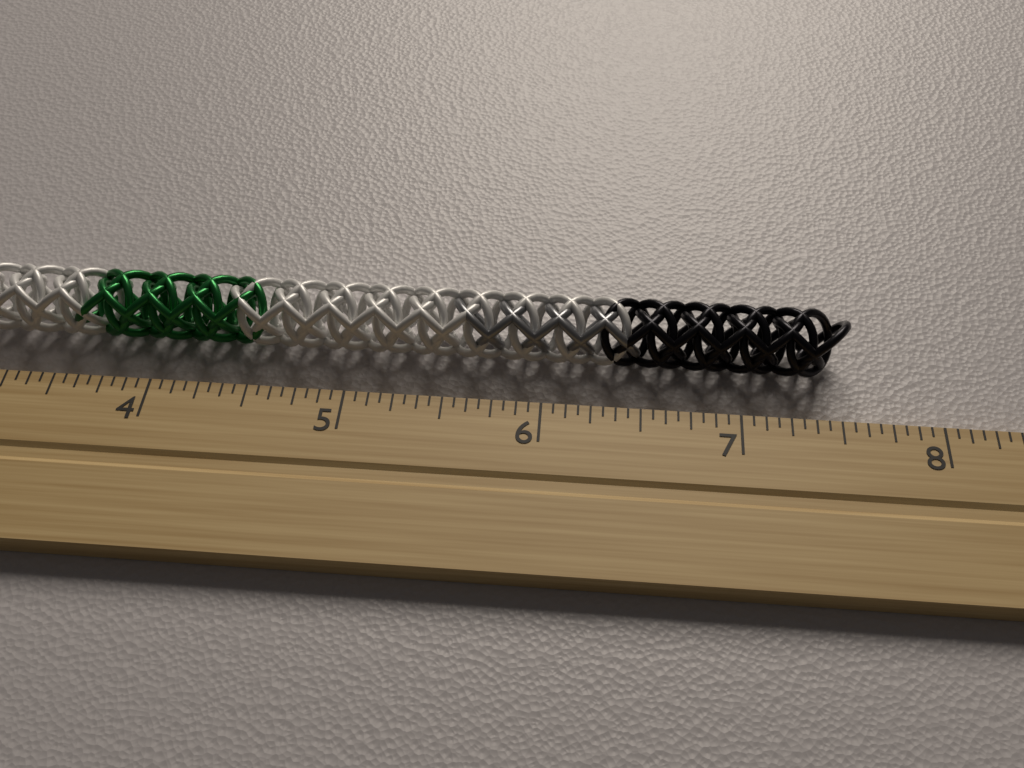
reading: 7.5625 inch
